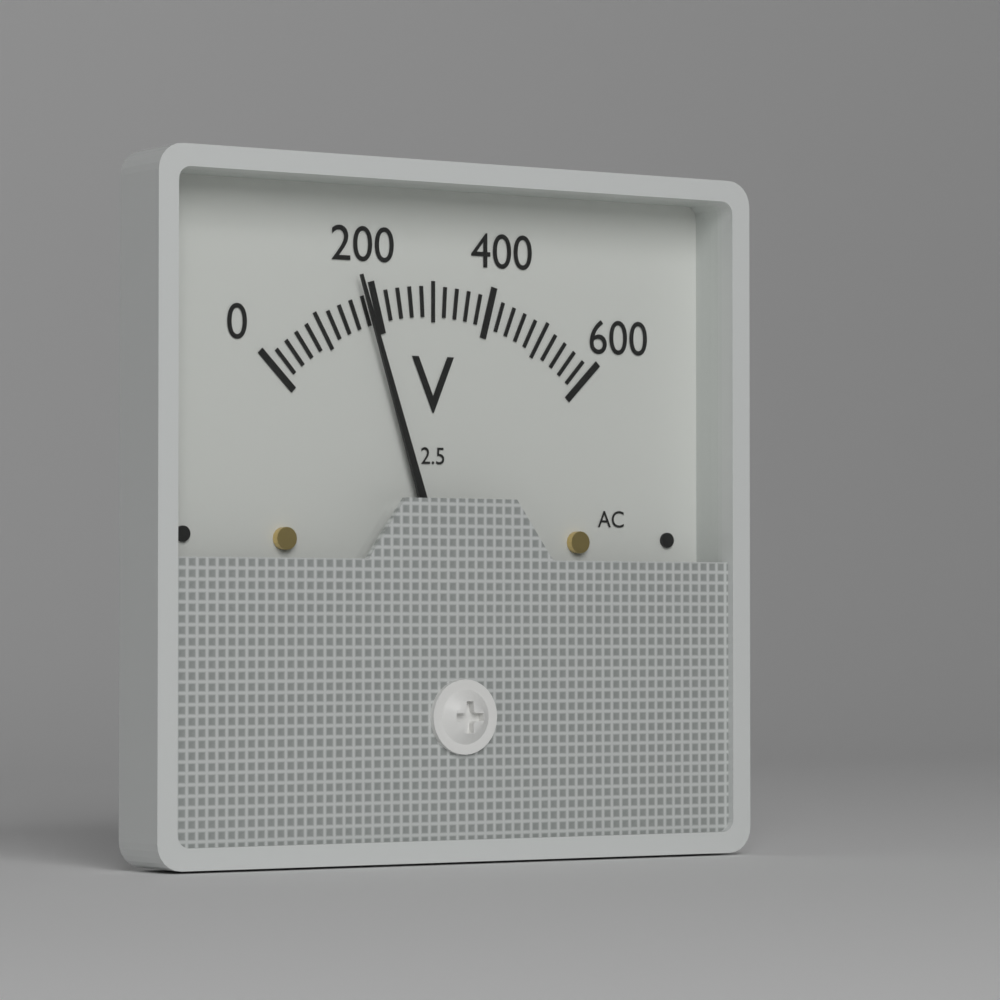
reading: 180 V
